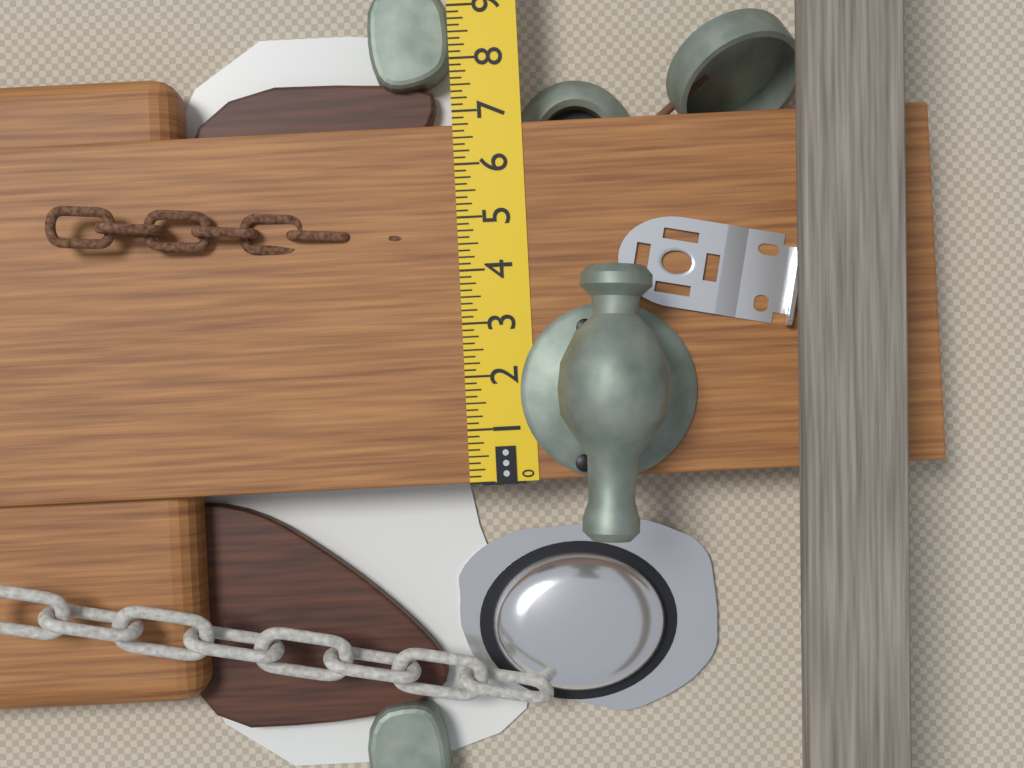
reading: 6.750 in
